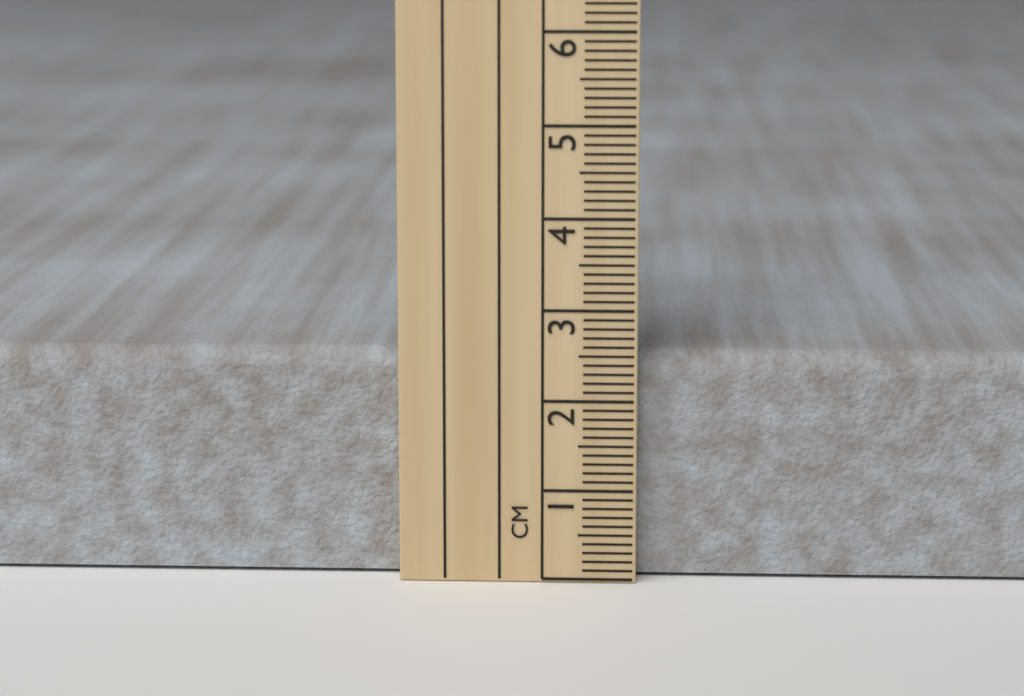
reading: 2.5 cm
